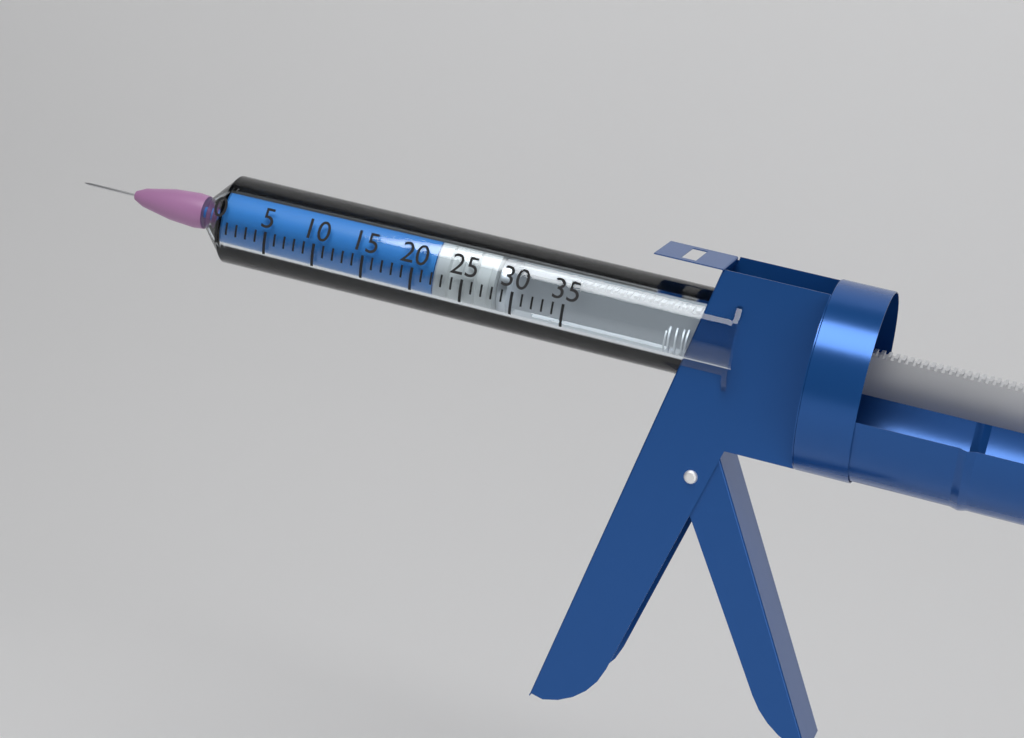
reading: 22 (no unit)
